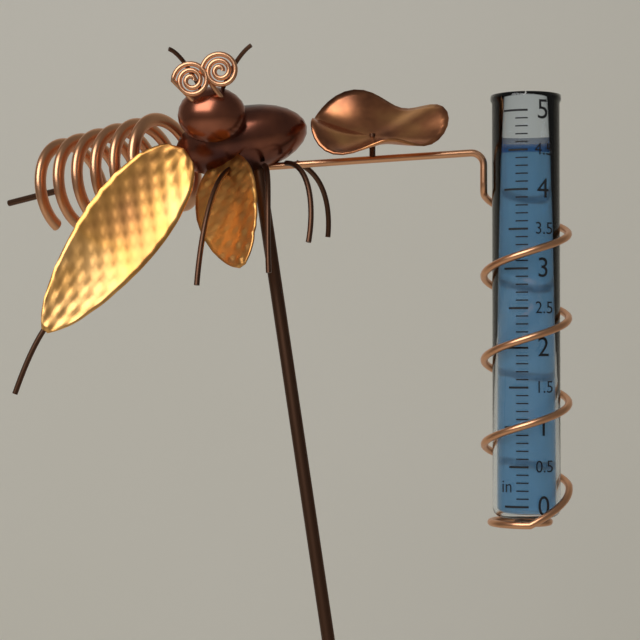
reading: 4.5 in
